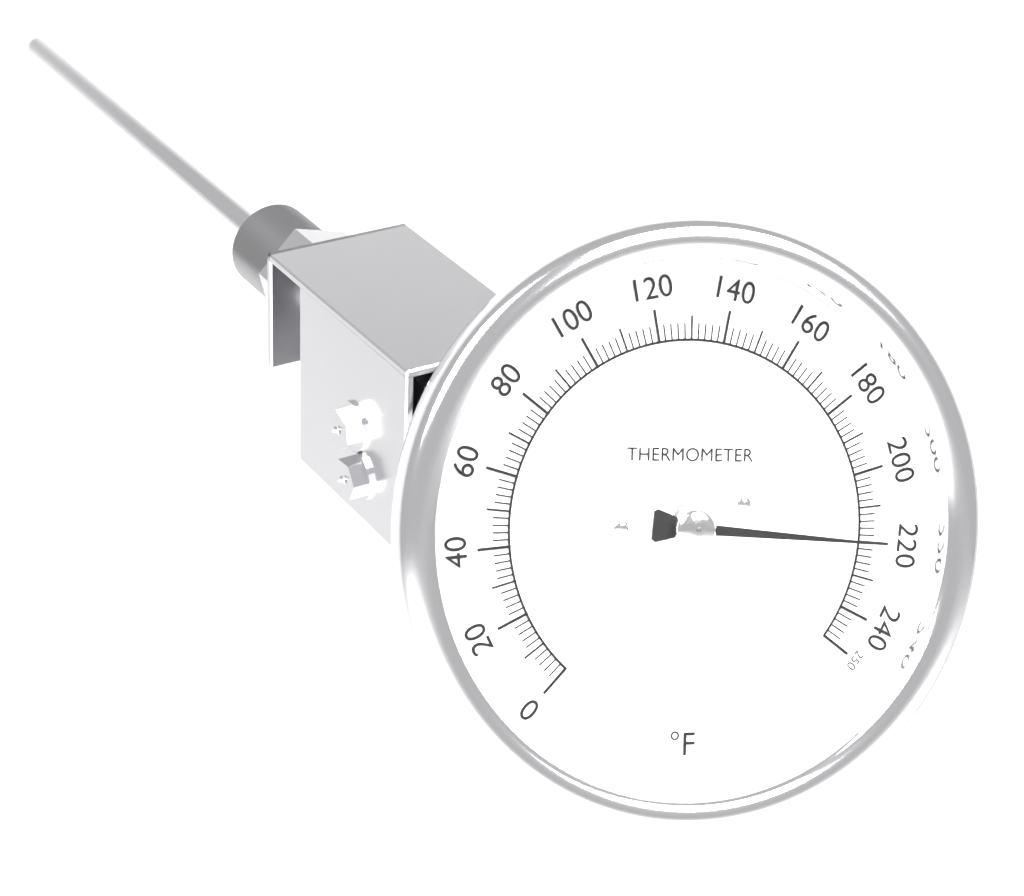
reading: 220 °F
